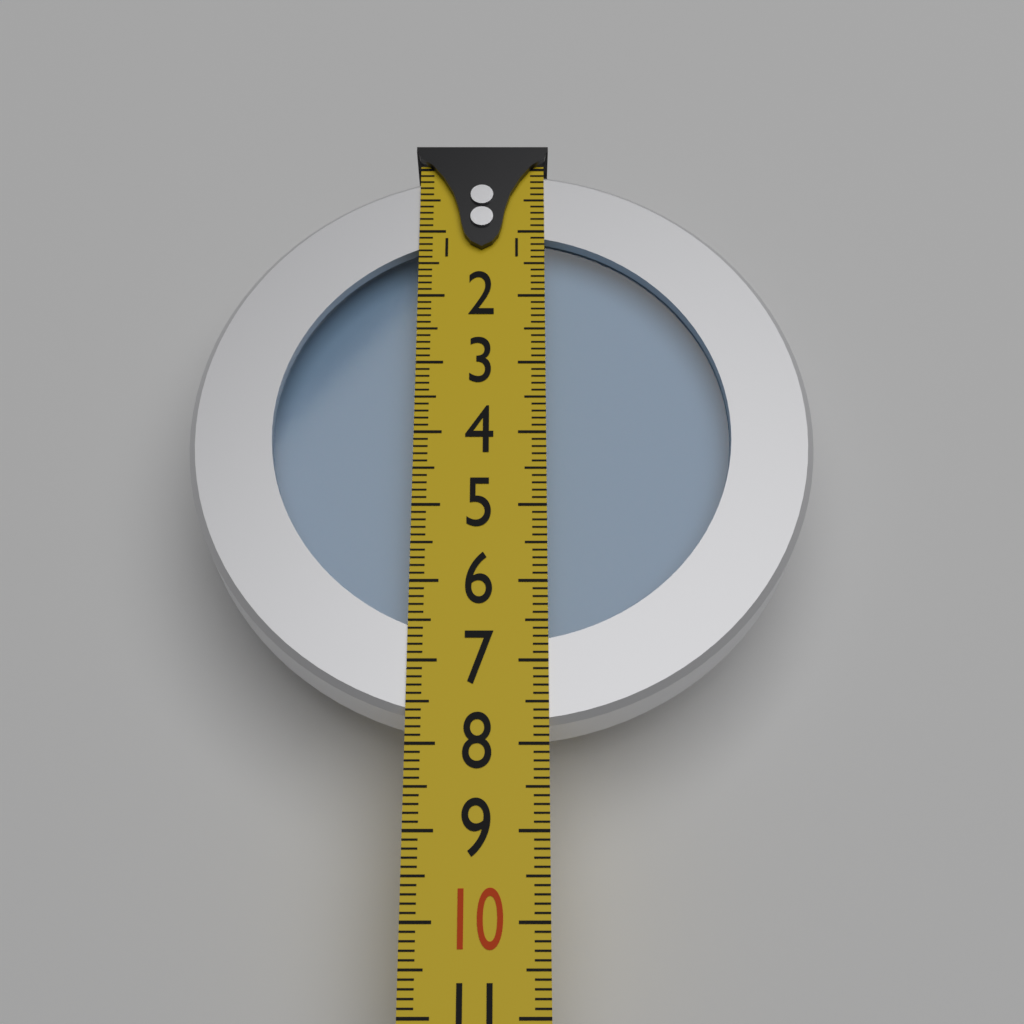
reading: 7.8 (no unit)
